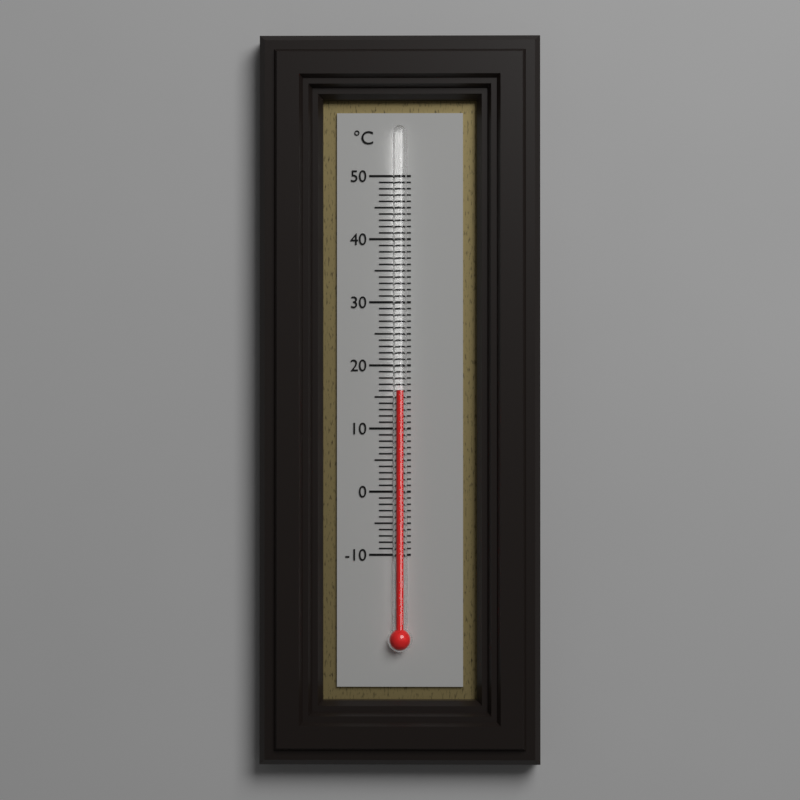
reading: 16 °C
